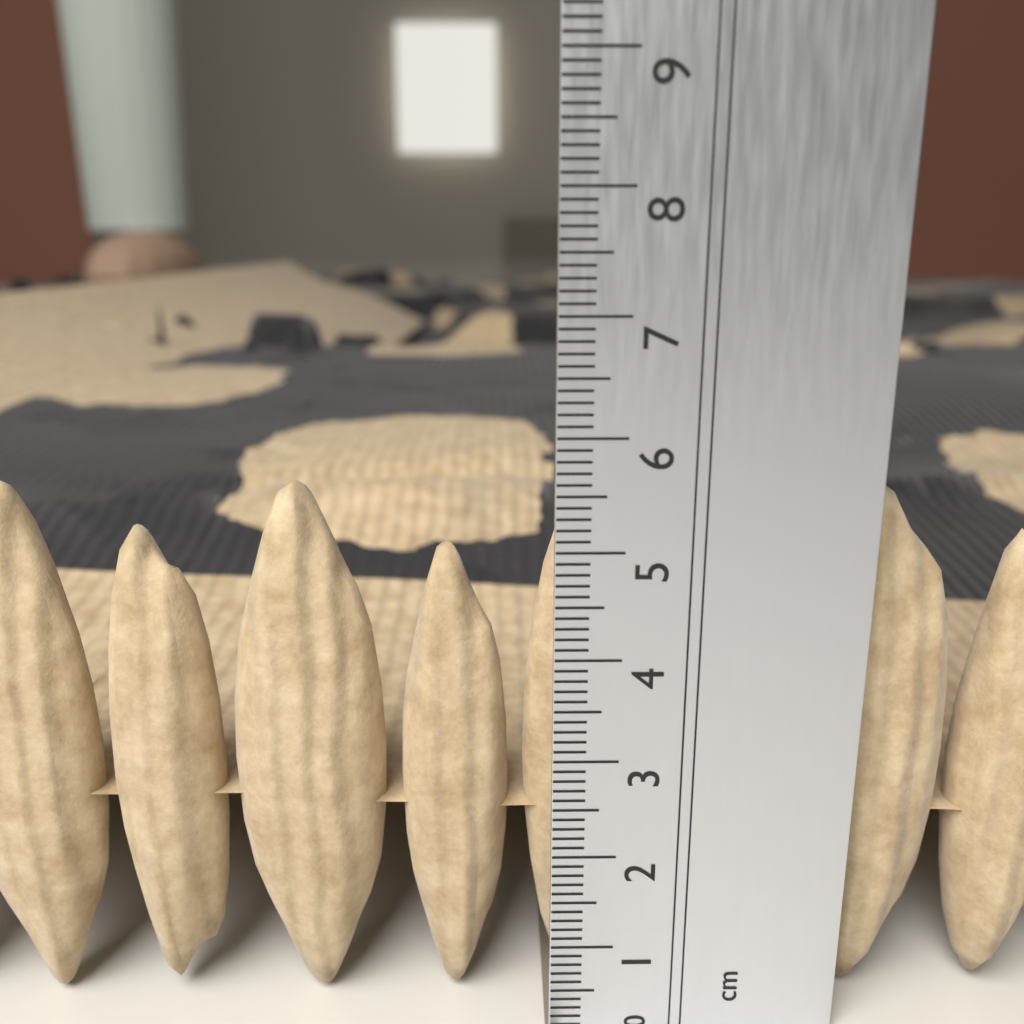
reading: 5.5 cm
